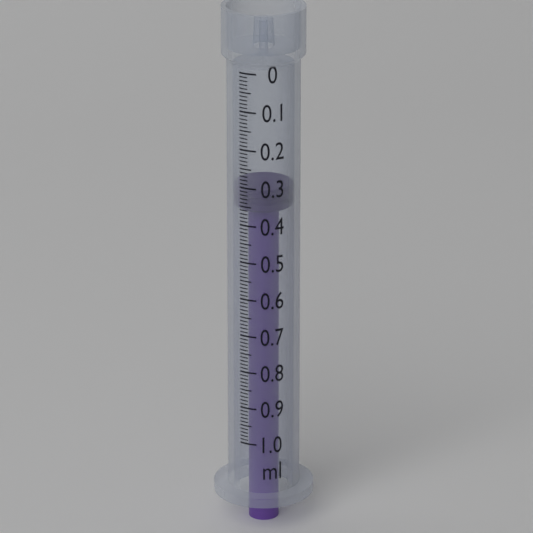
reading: 0.31 ml
